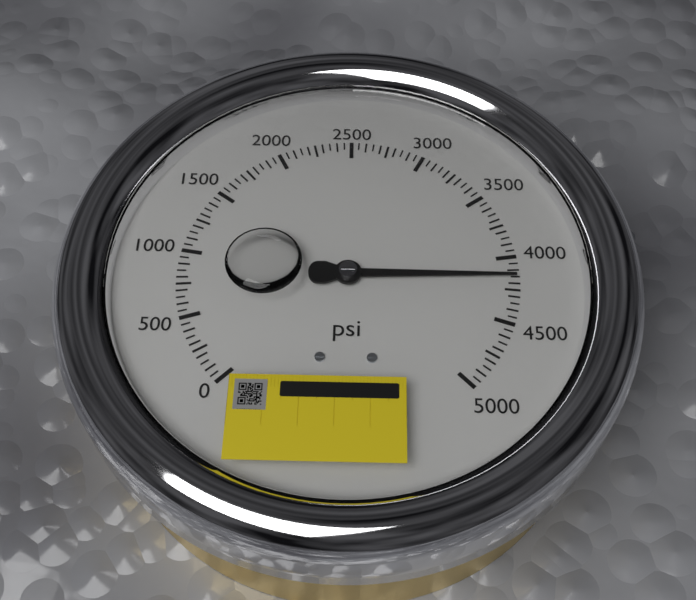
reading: 4150 psi
